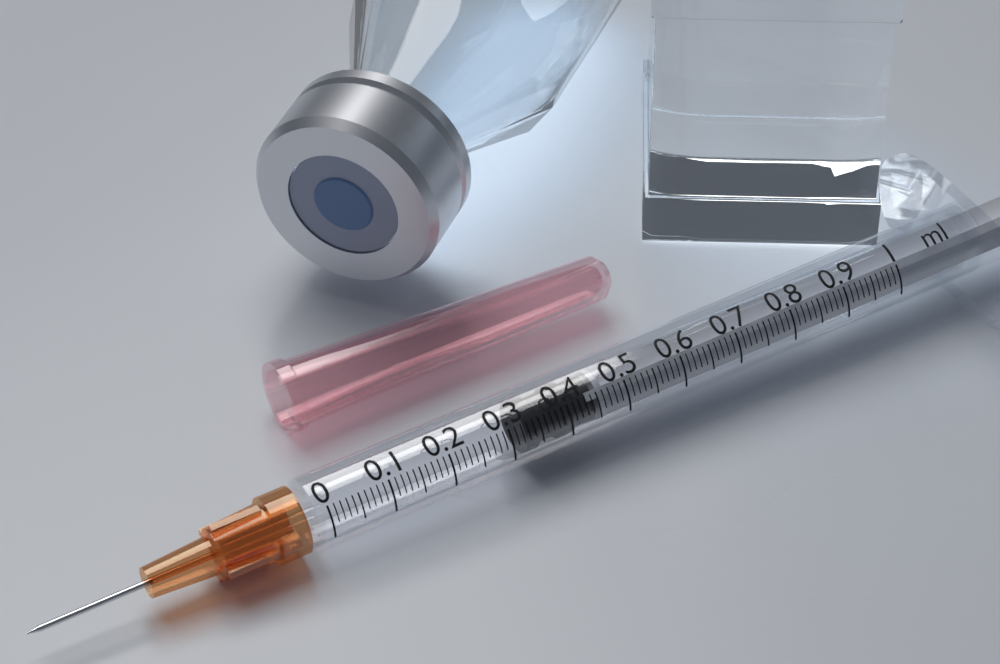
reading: 0.33 ml
